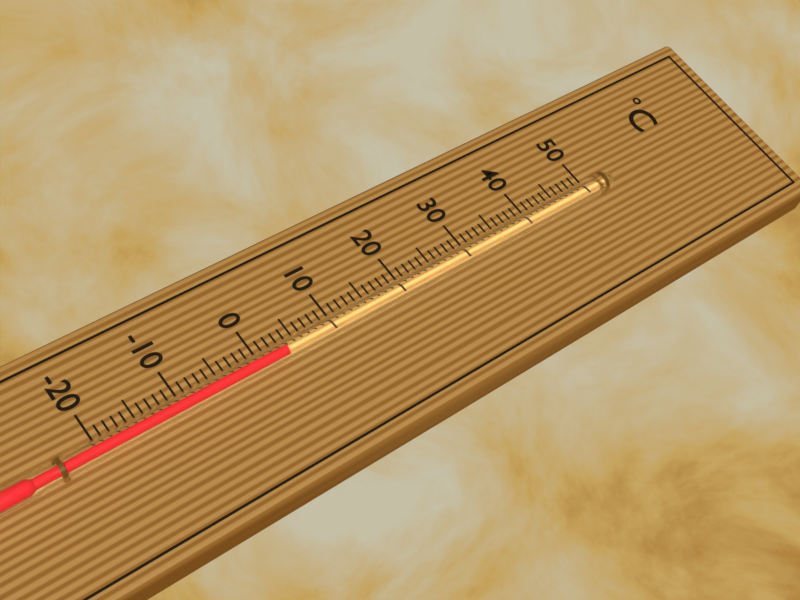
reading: 3 °C
